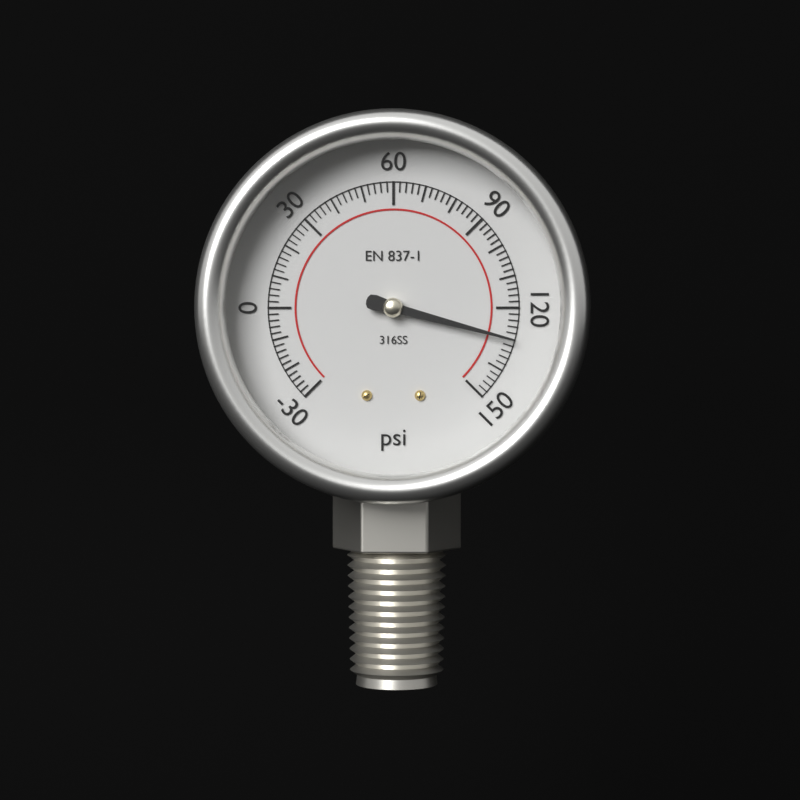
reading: 130 psi
